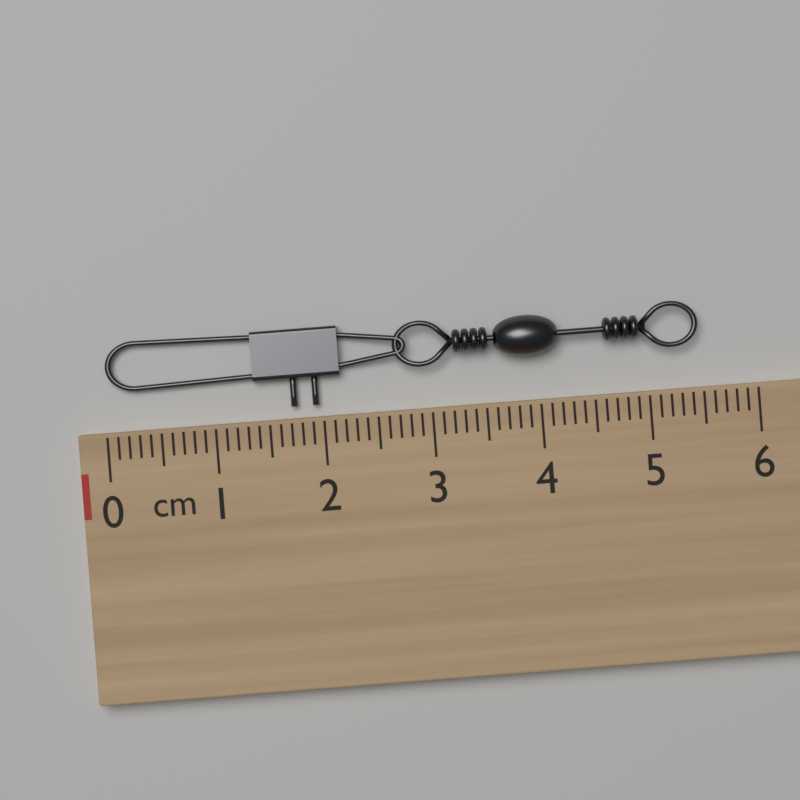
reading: 5.5 cm
